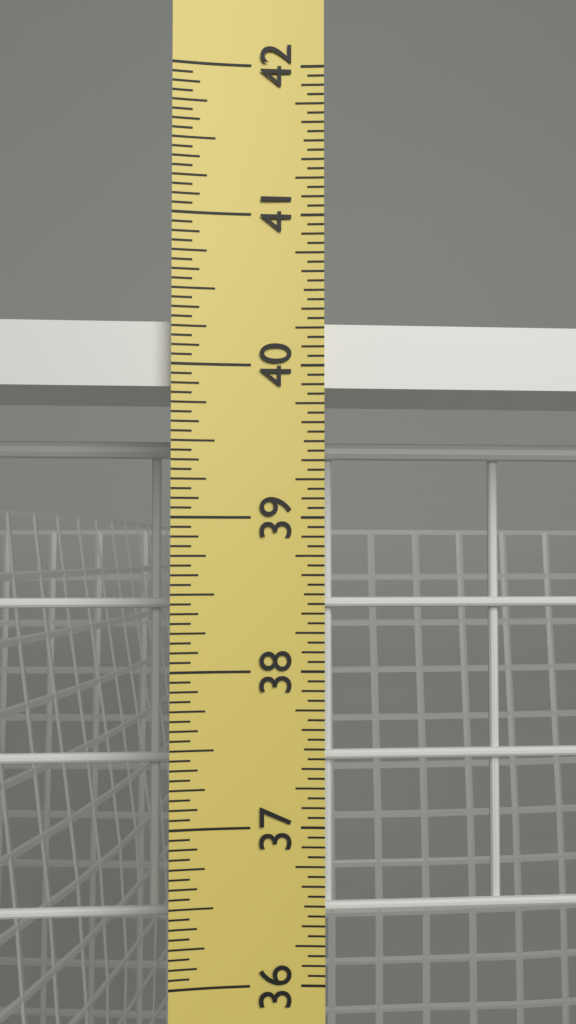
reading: 40.3125 in
